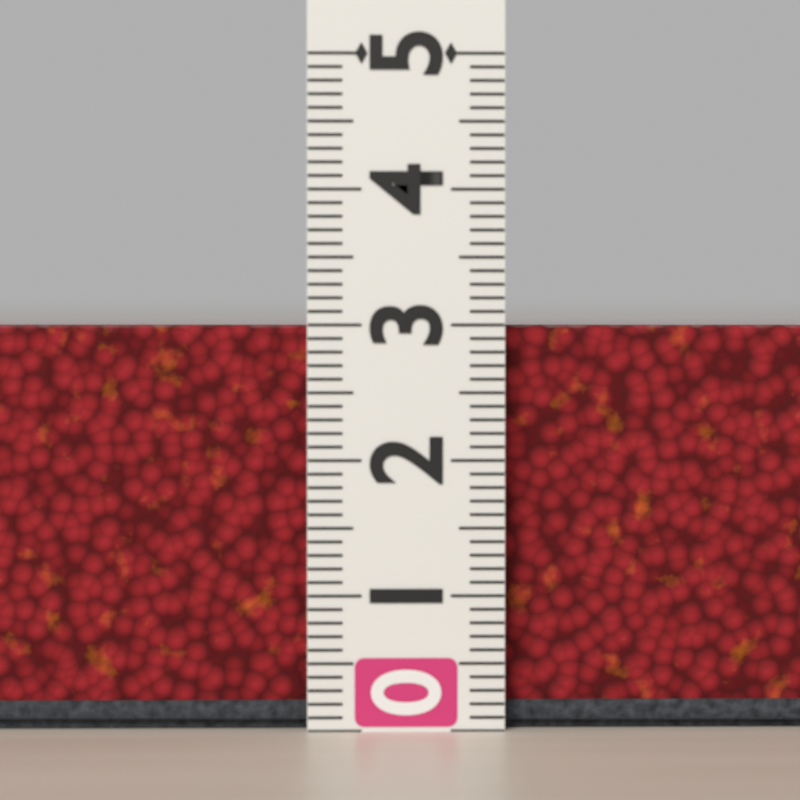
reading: 3.0 (no unit)
